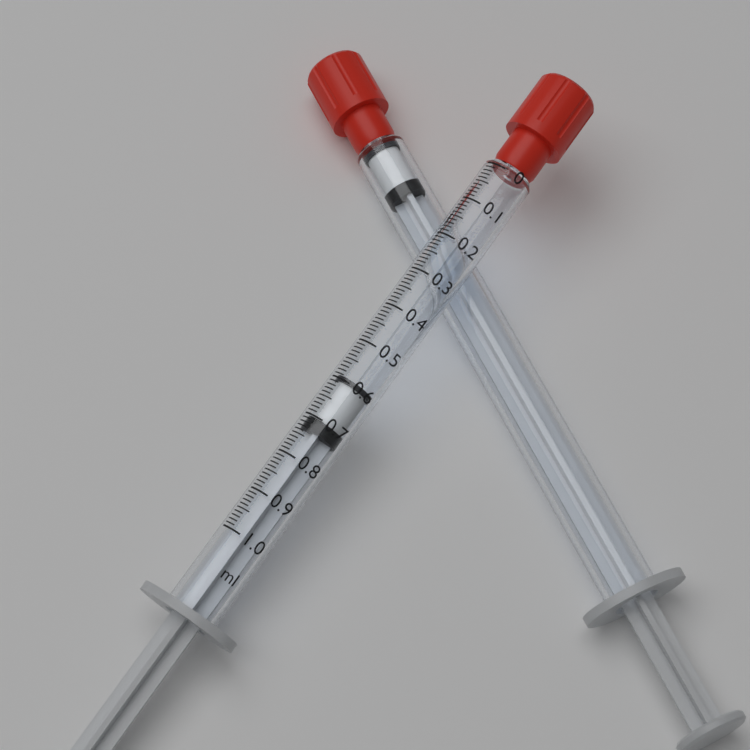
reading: 0.59 ml
